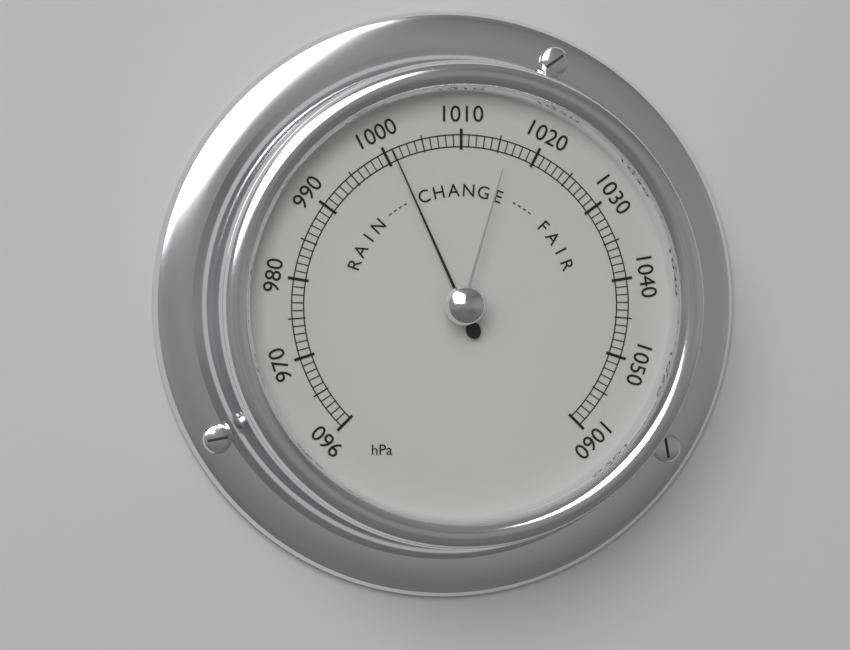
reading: 1001 hPa
